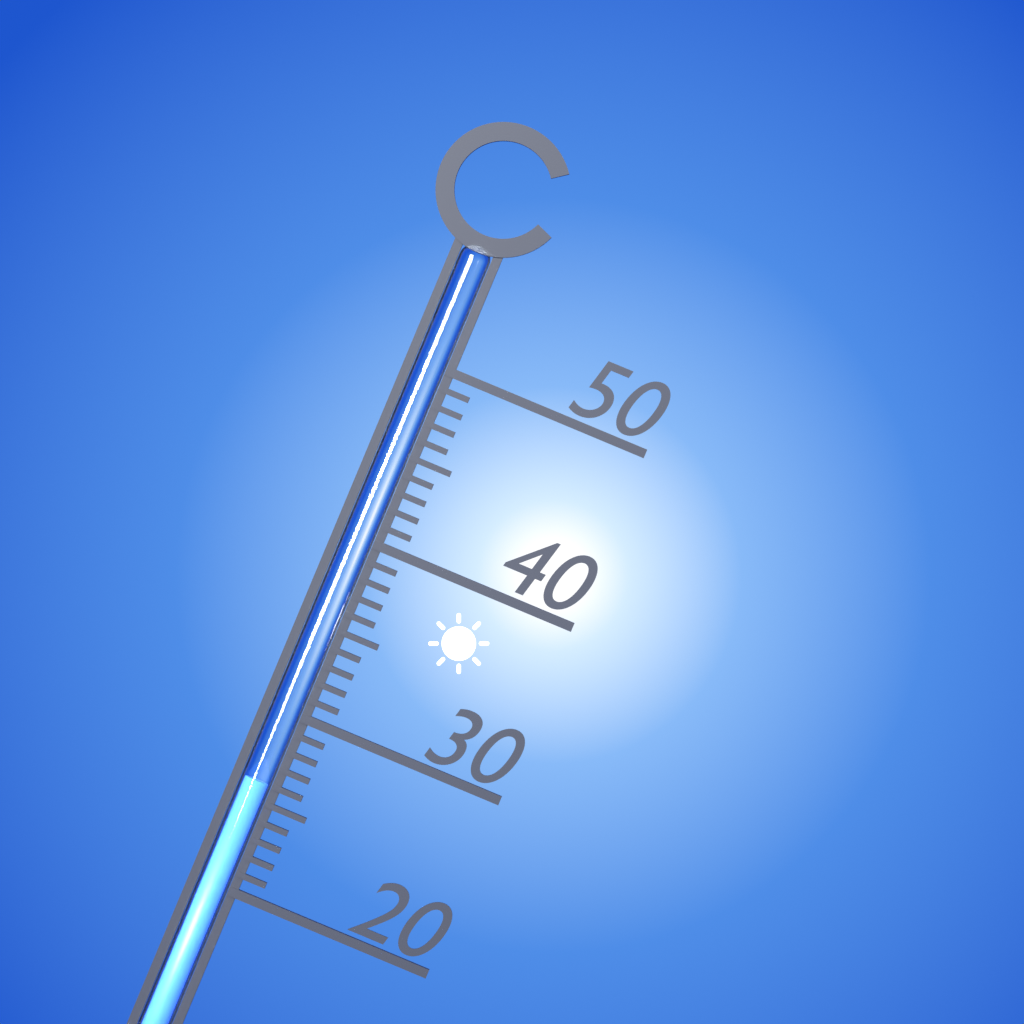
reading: 26 °C
